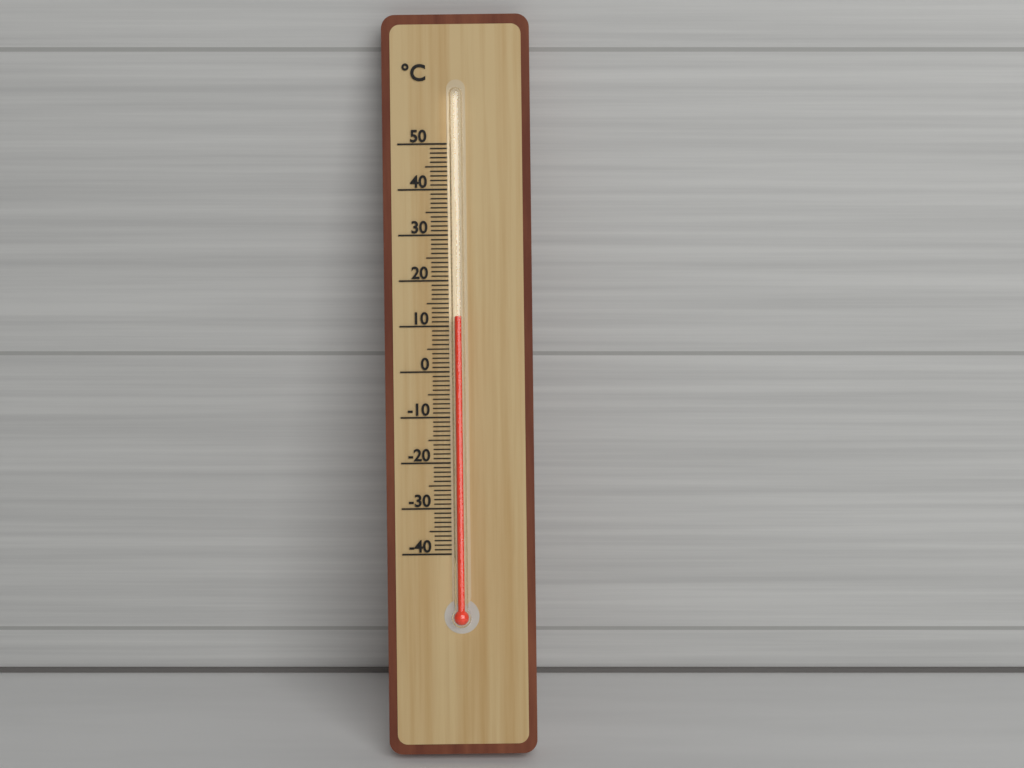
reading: 12 °C
